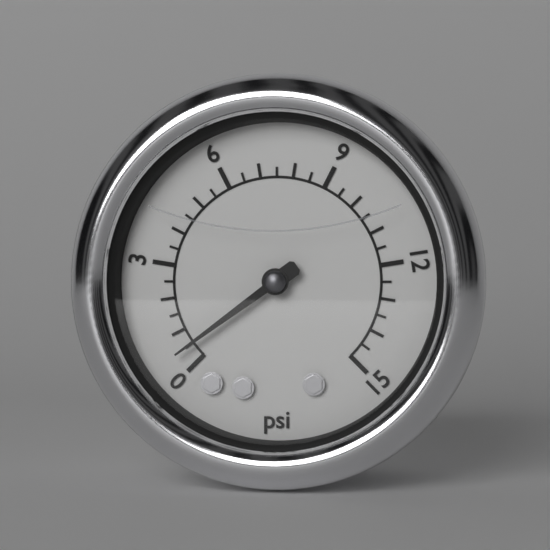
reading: 0.5 psi
